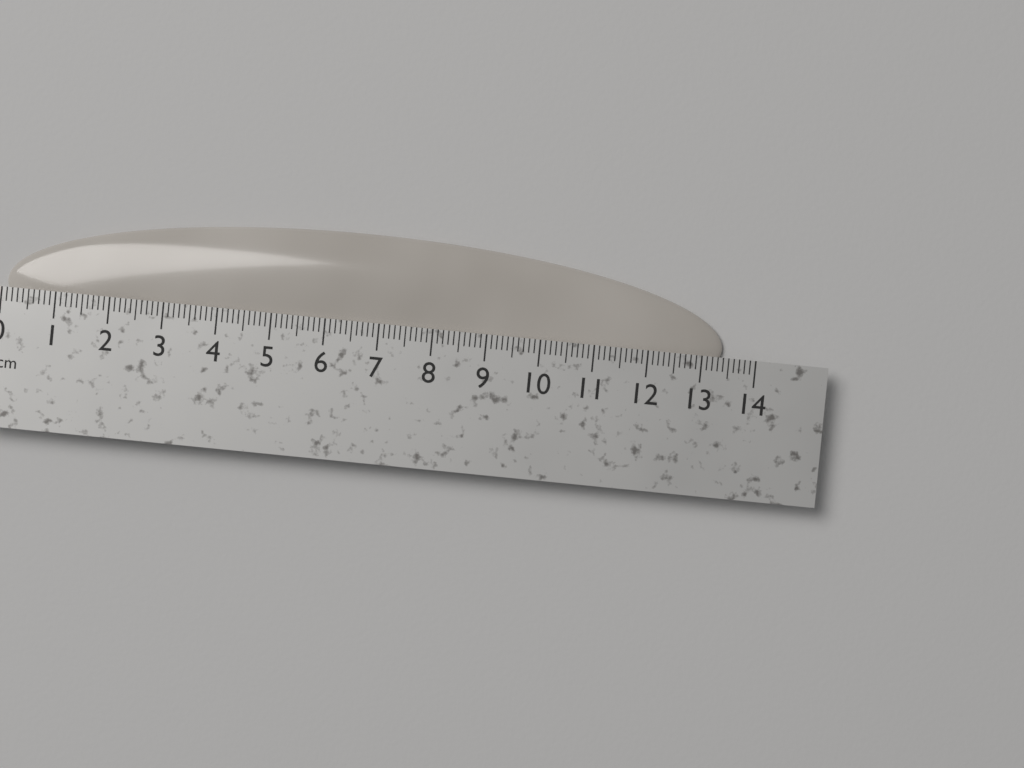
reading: 13.4 cm
